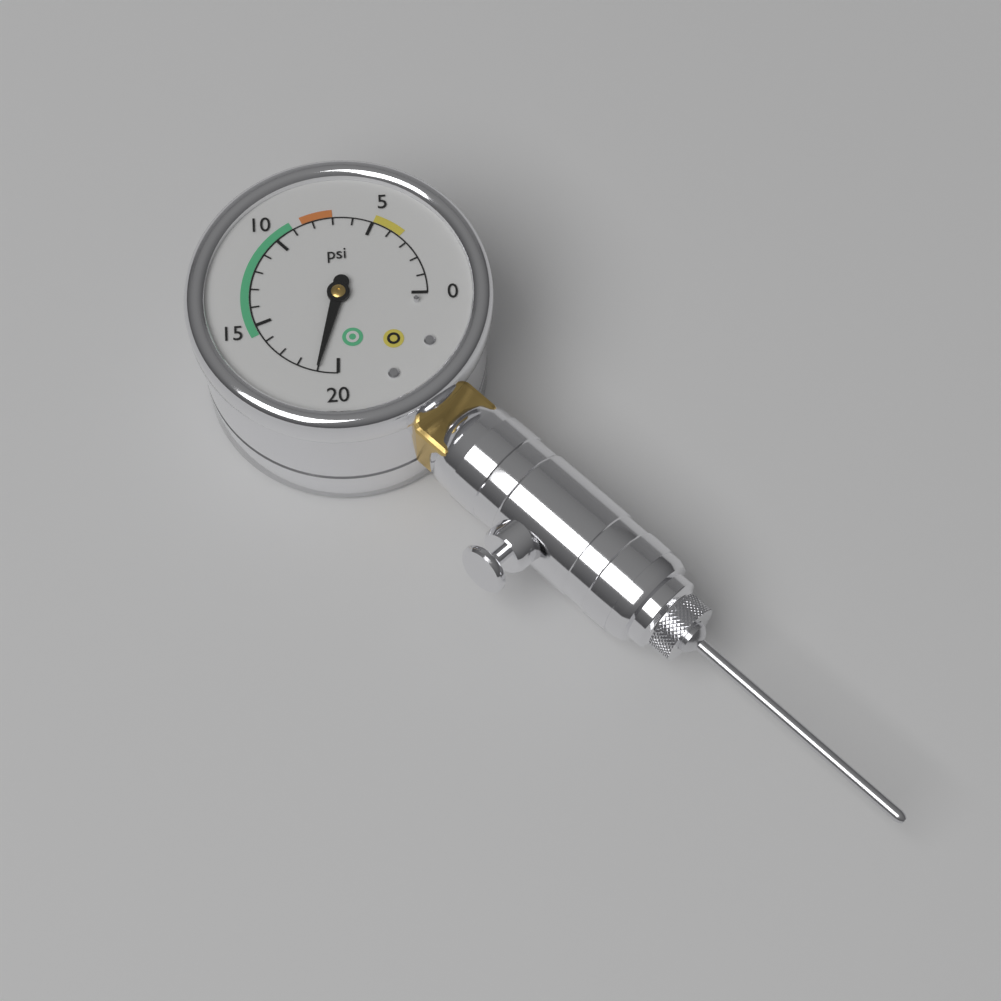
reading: 19 psi
